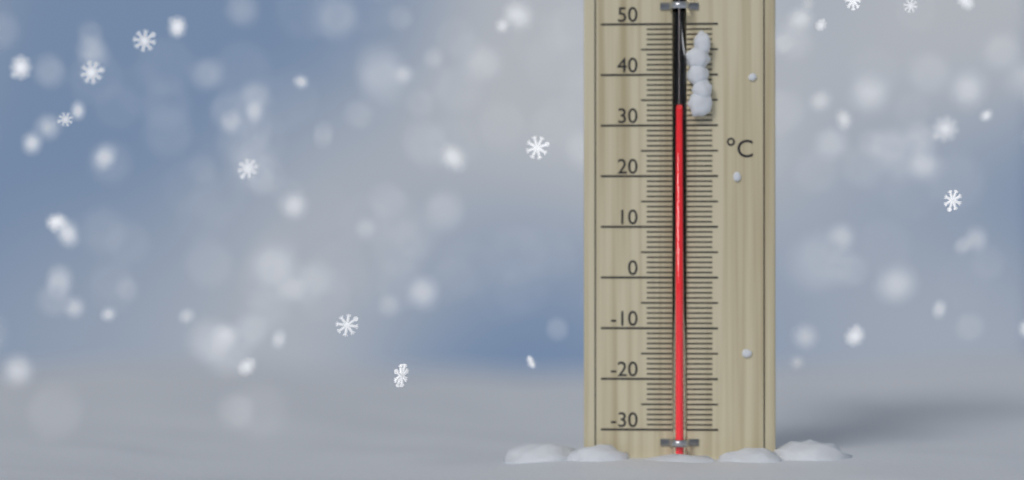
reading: 33 °C
